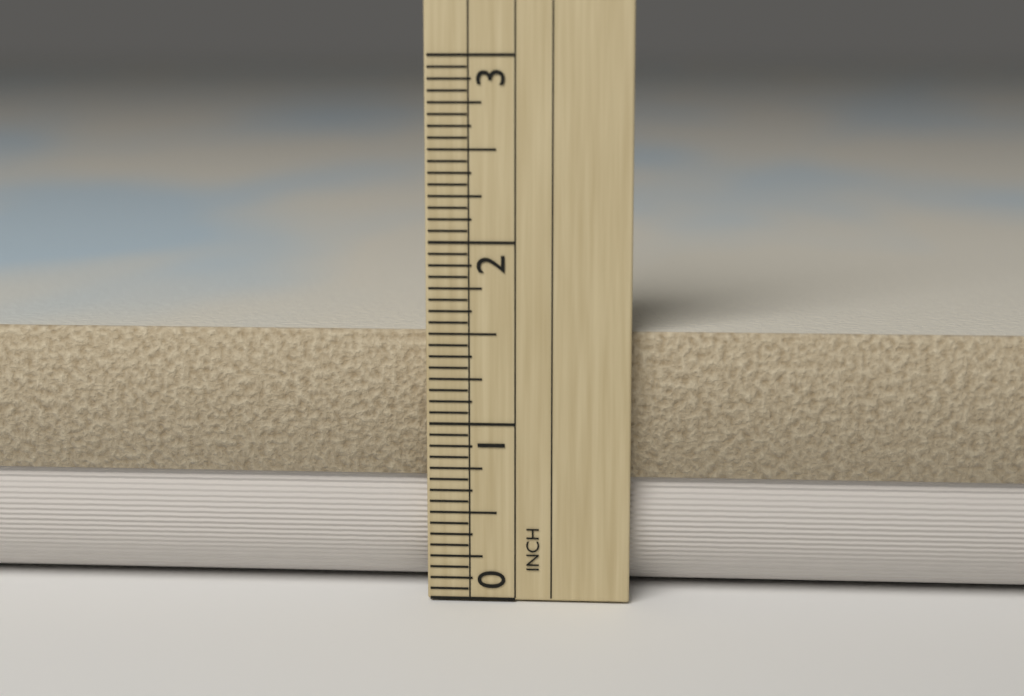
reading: 1.5000 in
